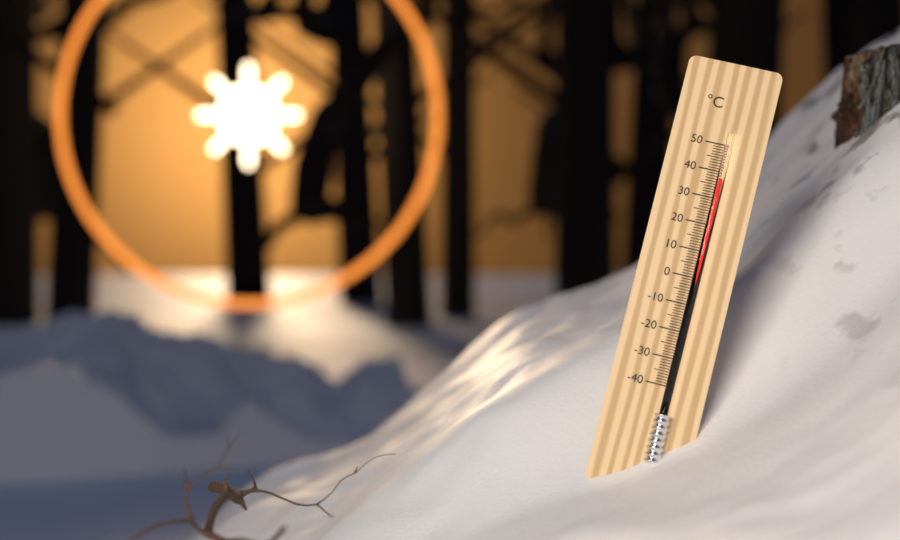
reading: 37 °C
